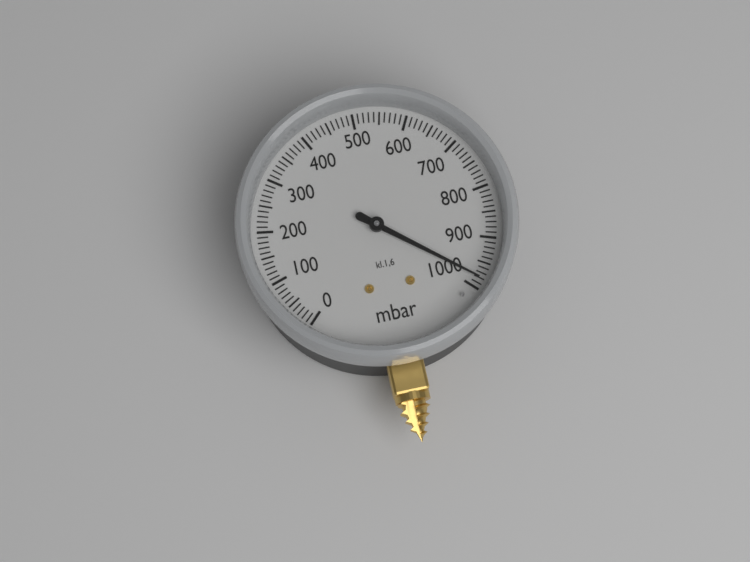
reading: 980 mbar
